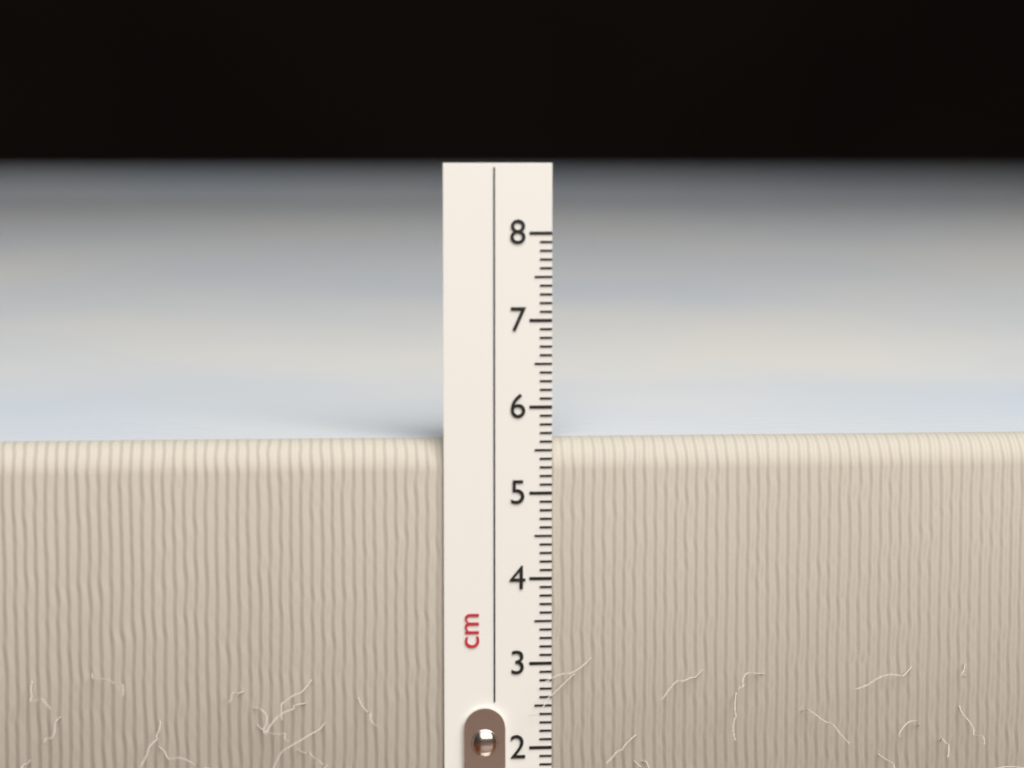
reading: 5.6 cm
